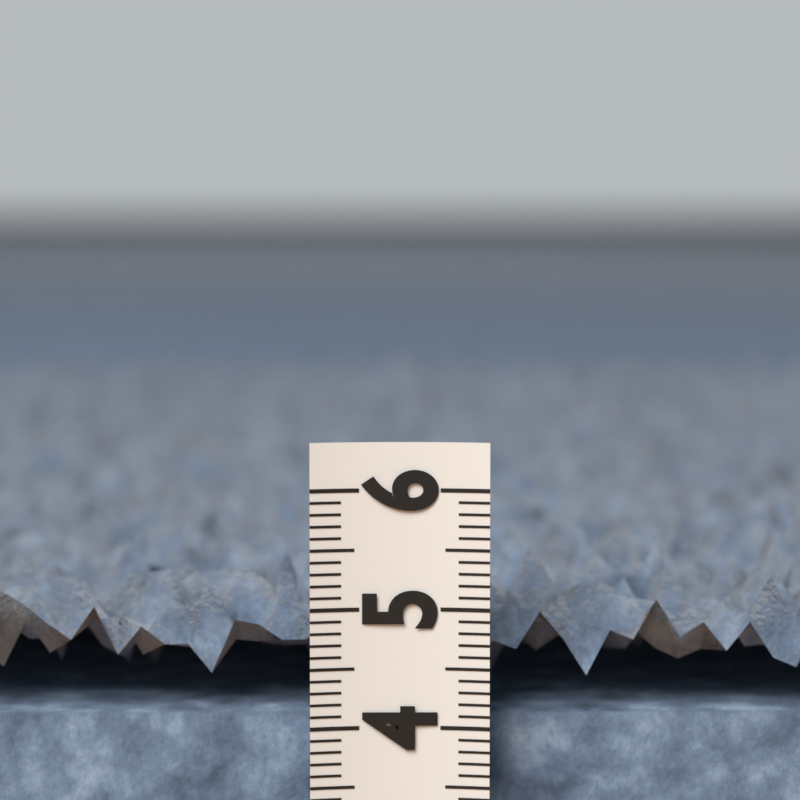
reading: 5.3 (no unit)
